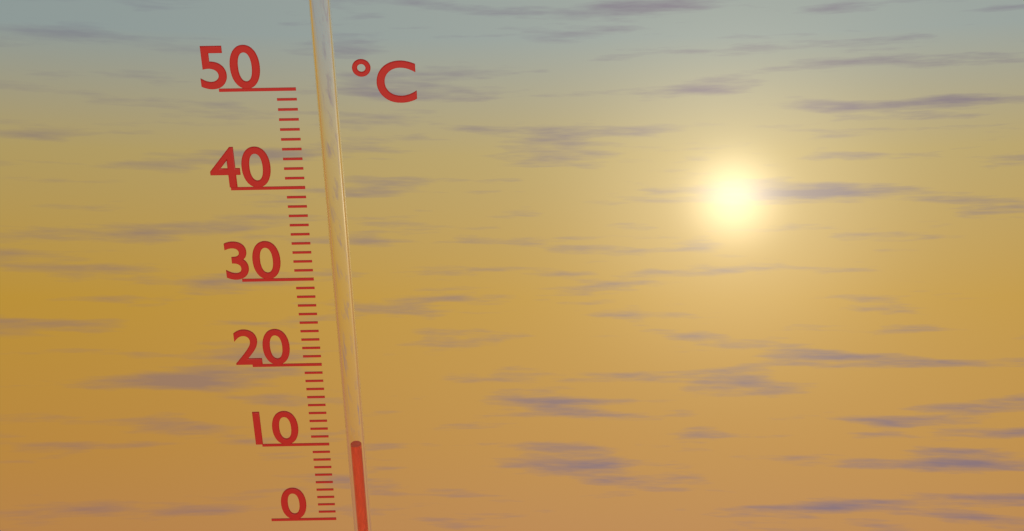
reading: 10 °C
